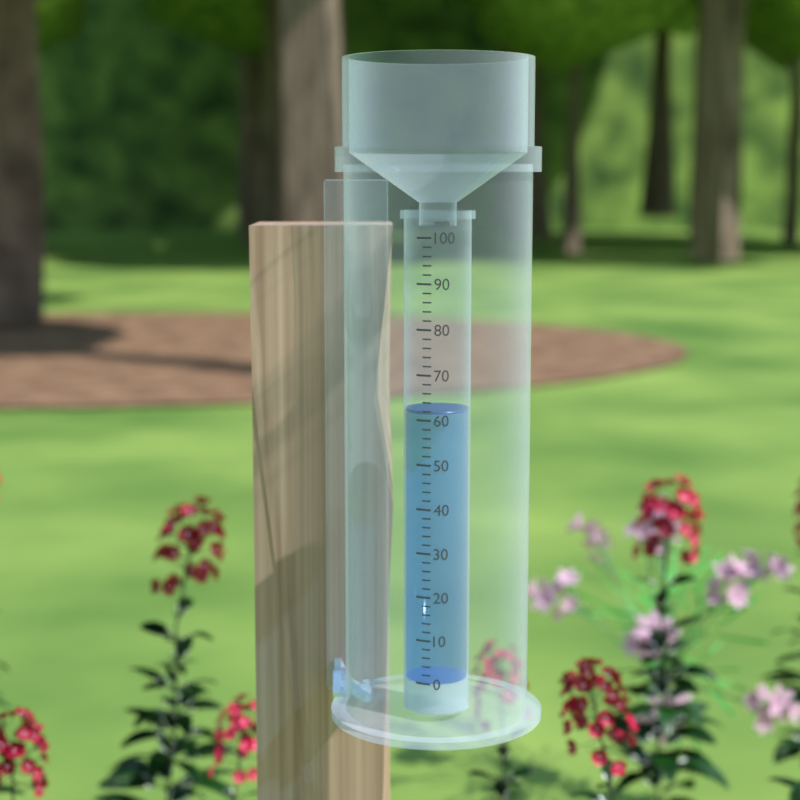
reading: 62 mm
